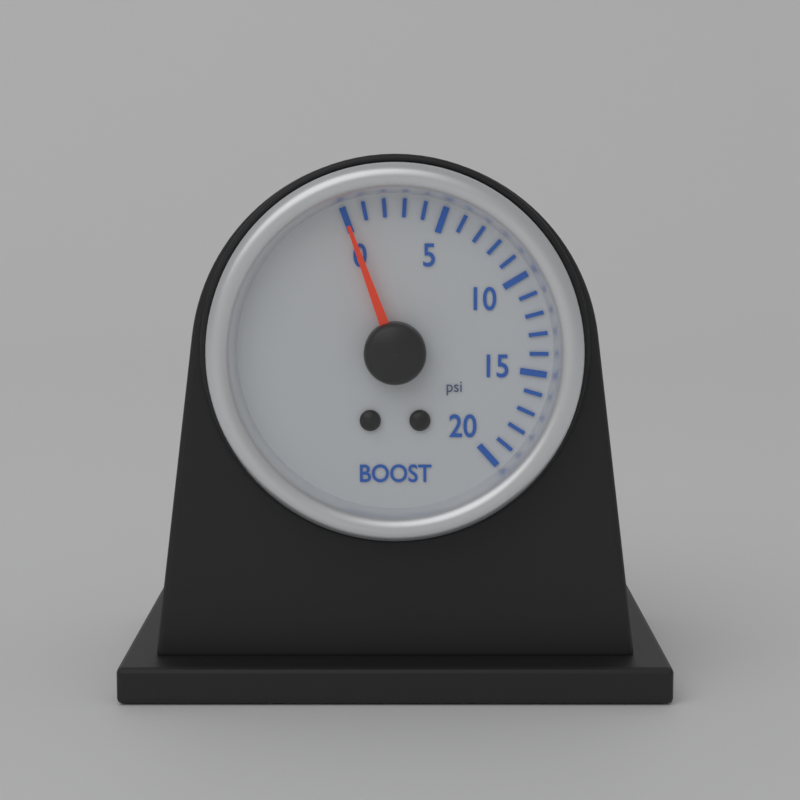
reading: 0 psi
